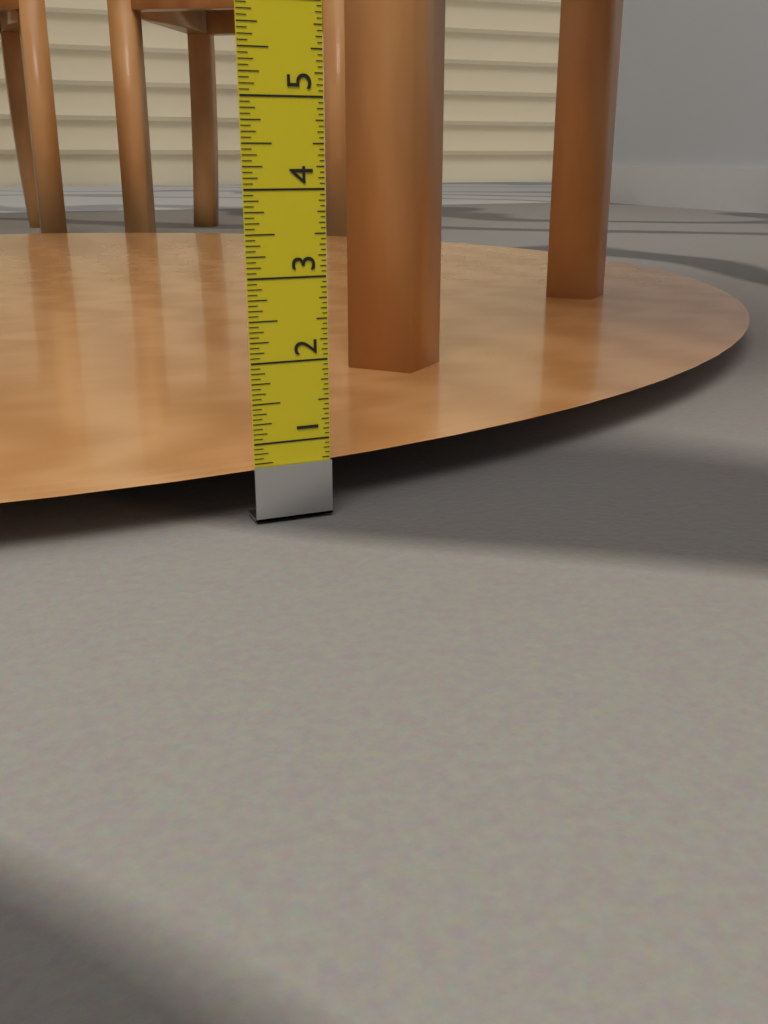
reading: 0.6250 in
